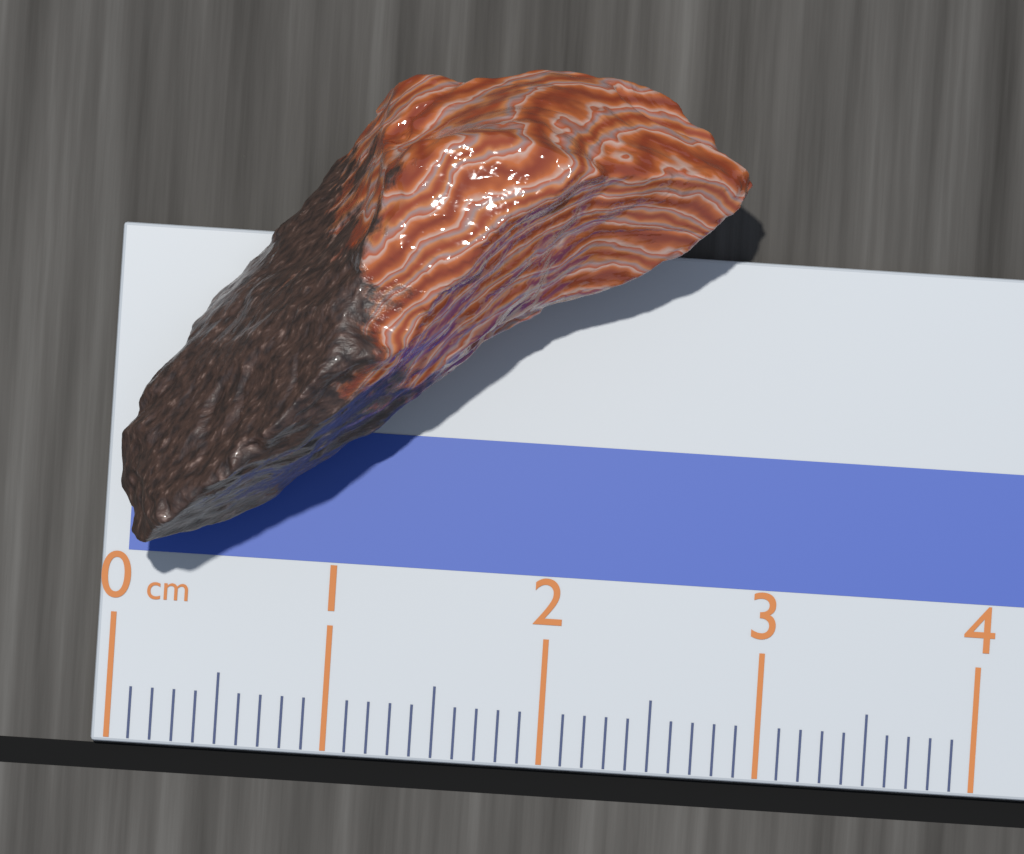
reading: 2.8 cm
